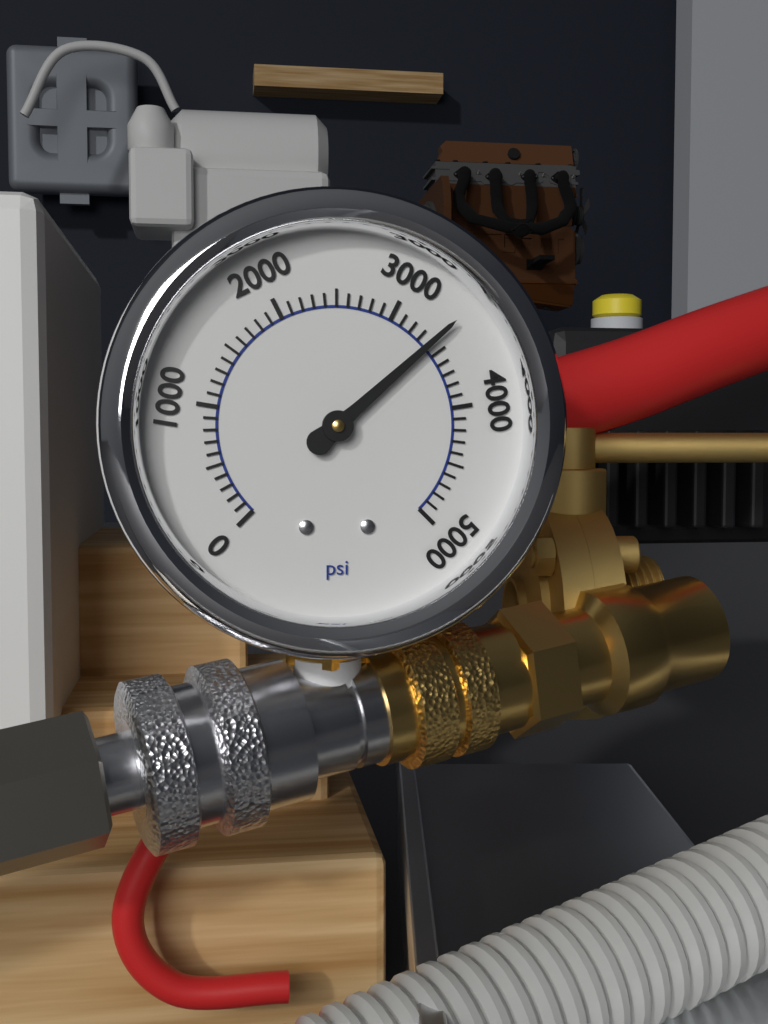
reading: 3400 psi
